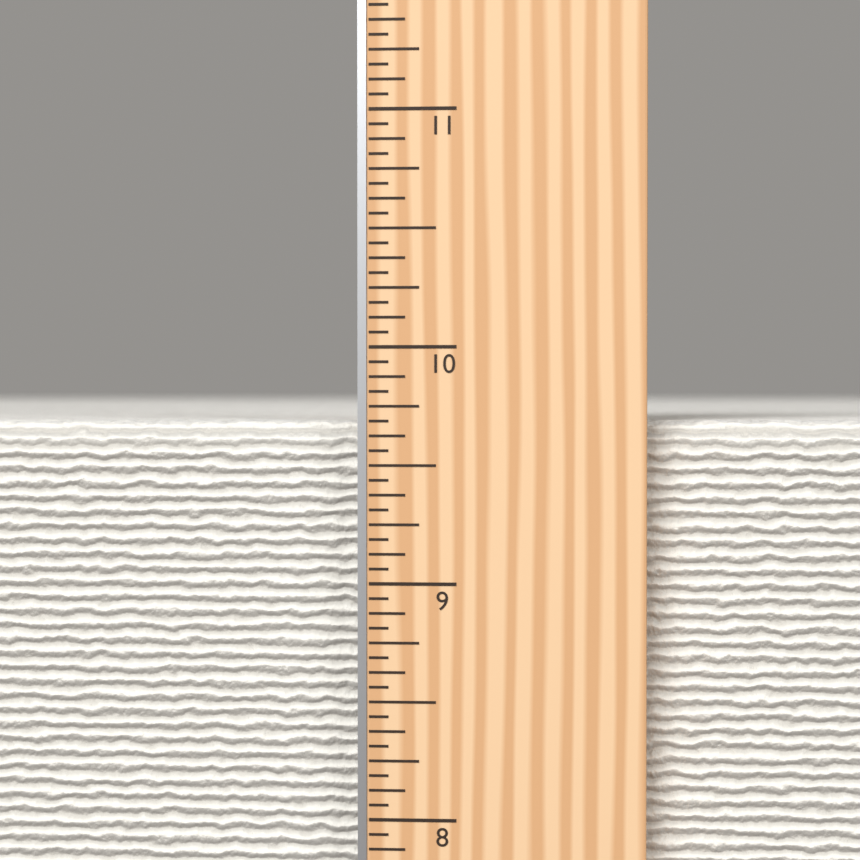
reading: 9.6875 in
